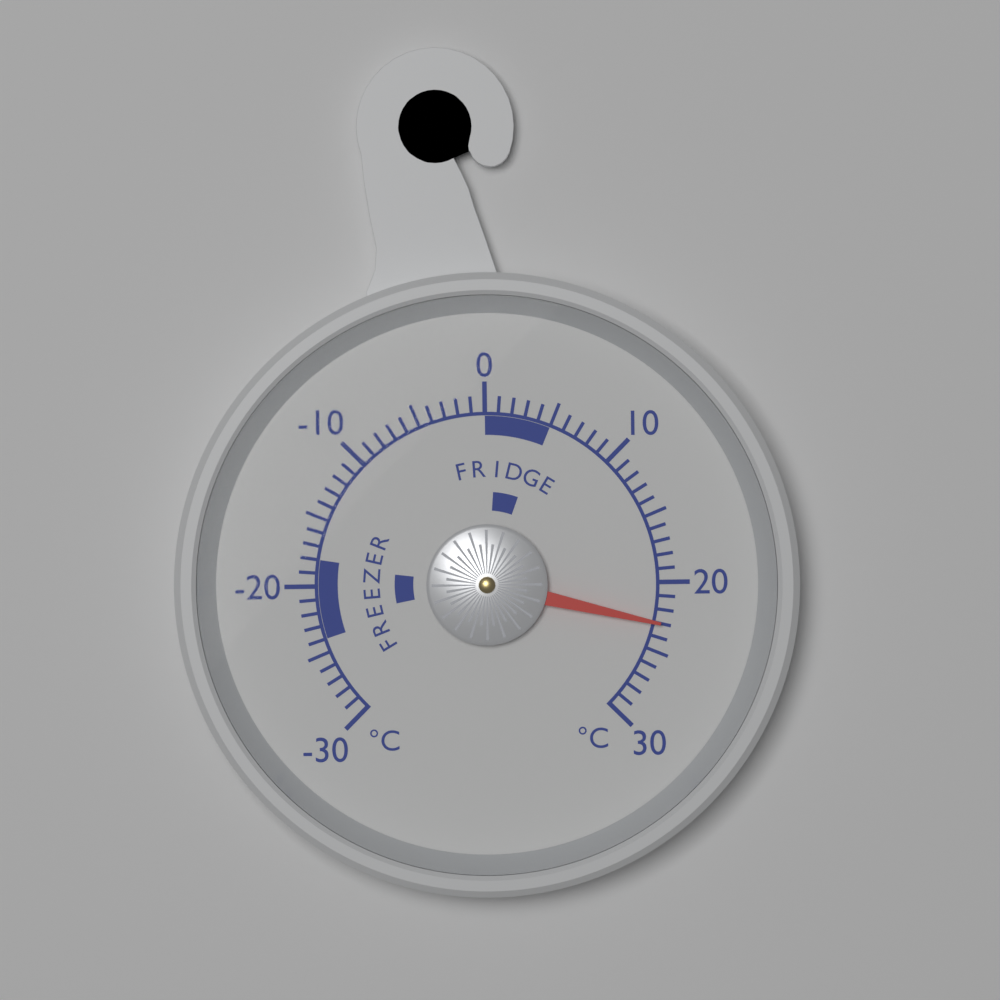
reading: 23 °C
